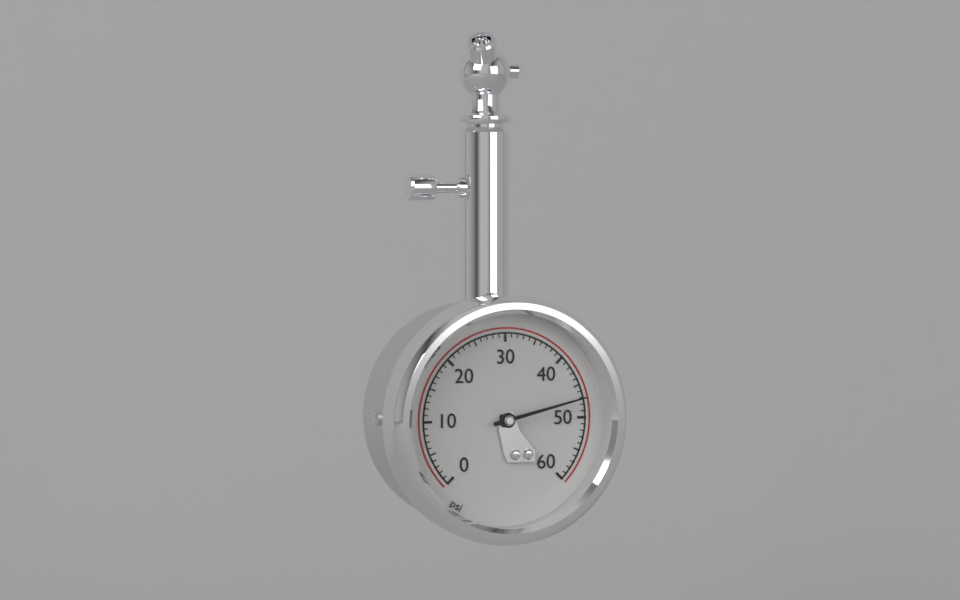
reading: 47 psi
